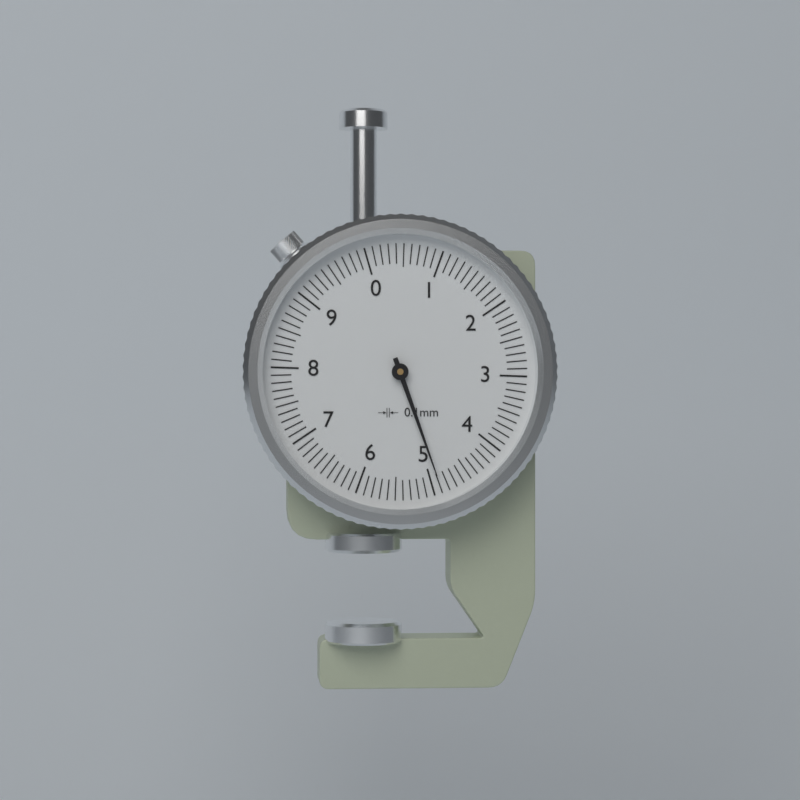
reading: 4.9 mm
